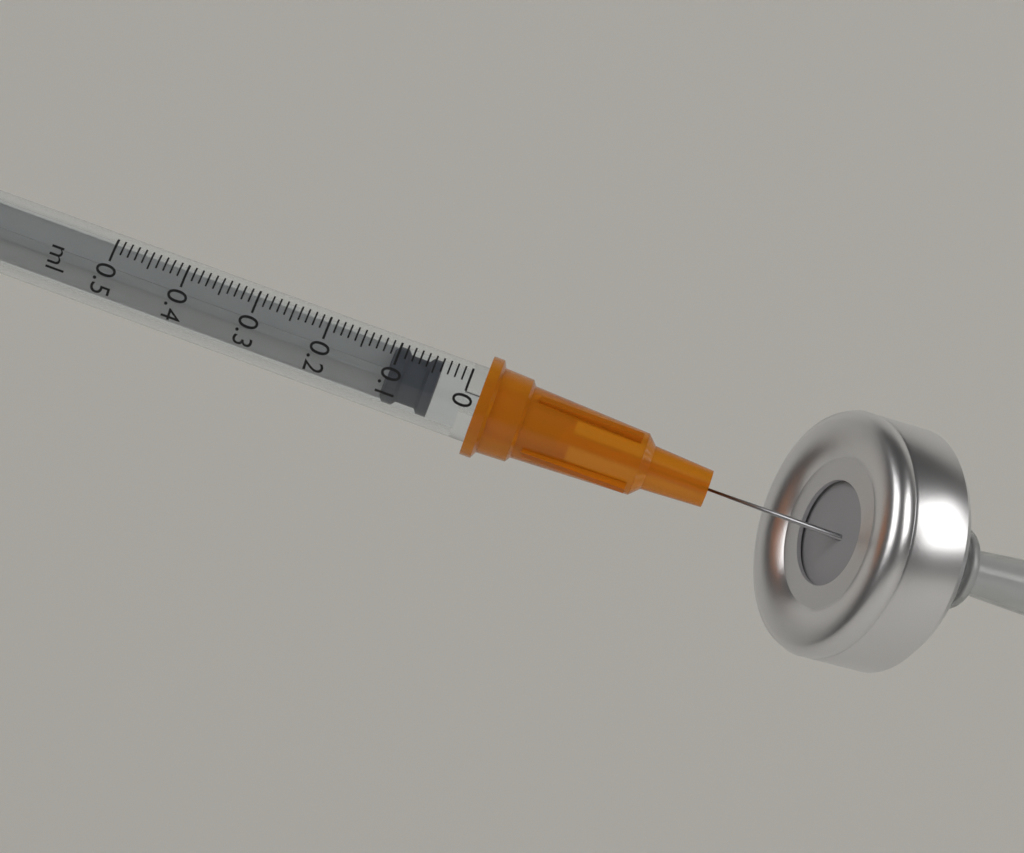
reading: 0.04 ml
